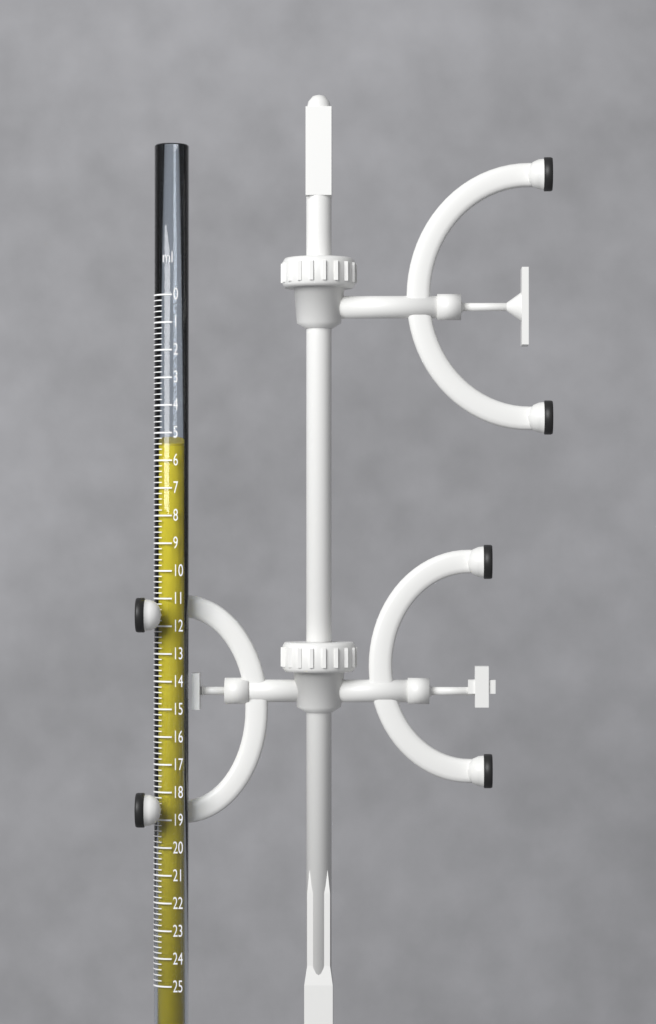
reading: 5.4 ml
